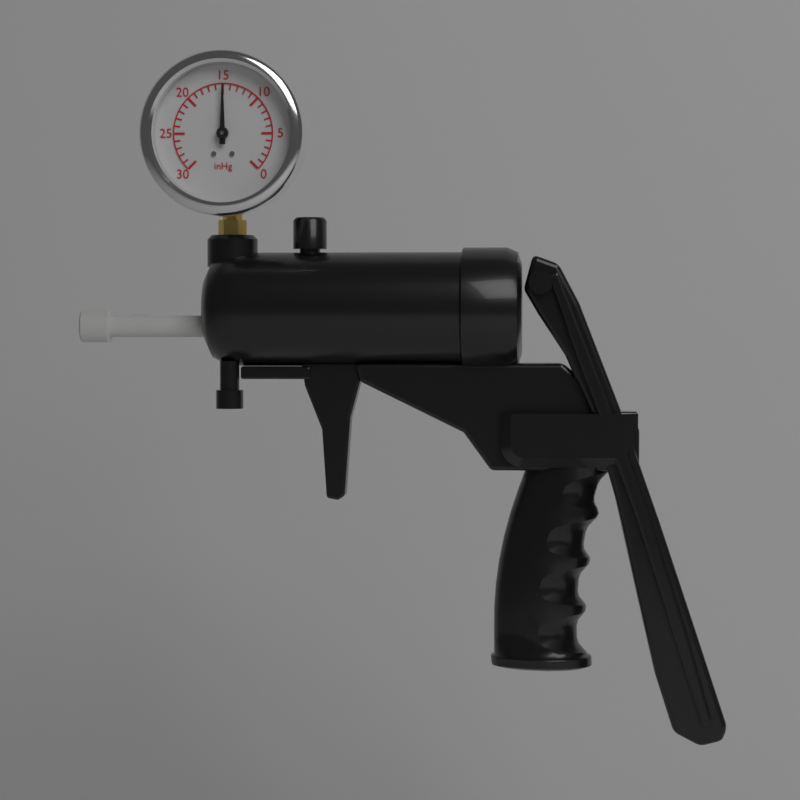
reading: 15 inHg
